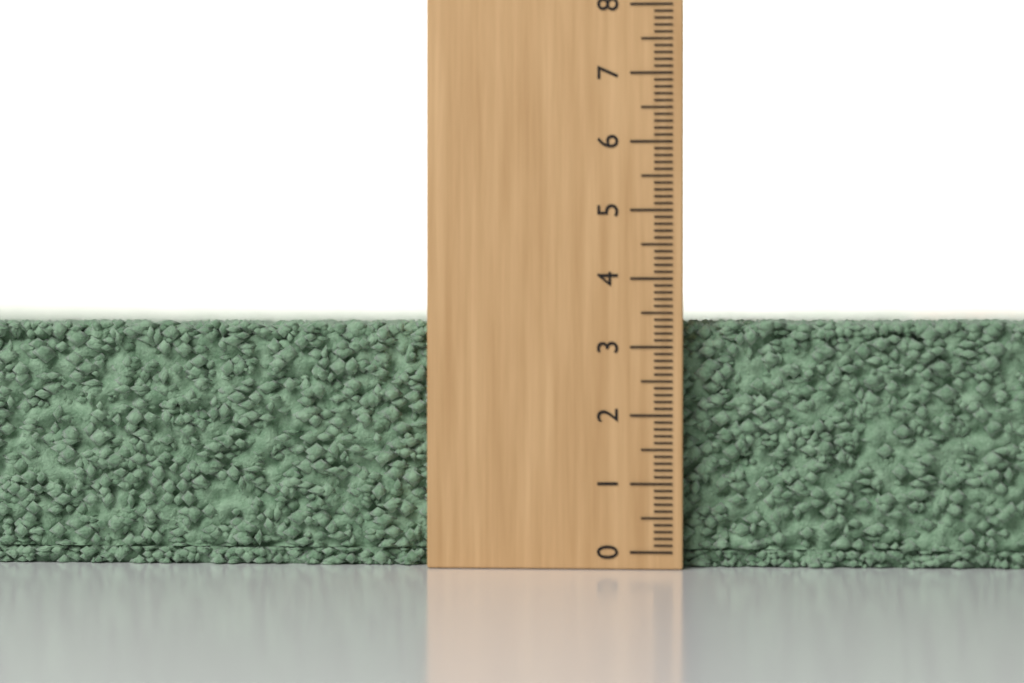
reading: 3.4 (no unit)
